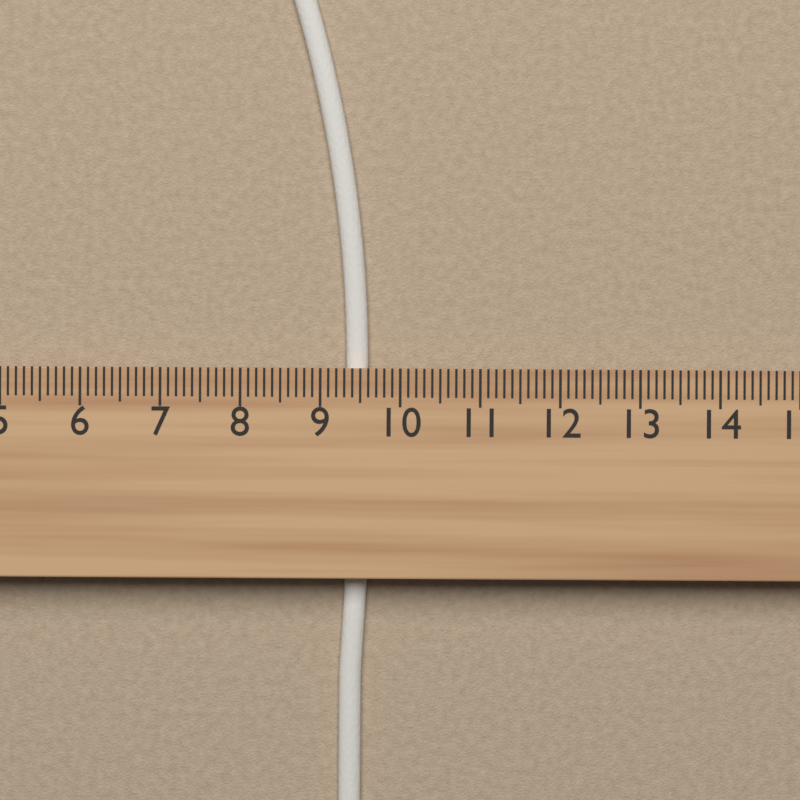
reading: 9.6 cm
